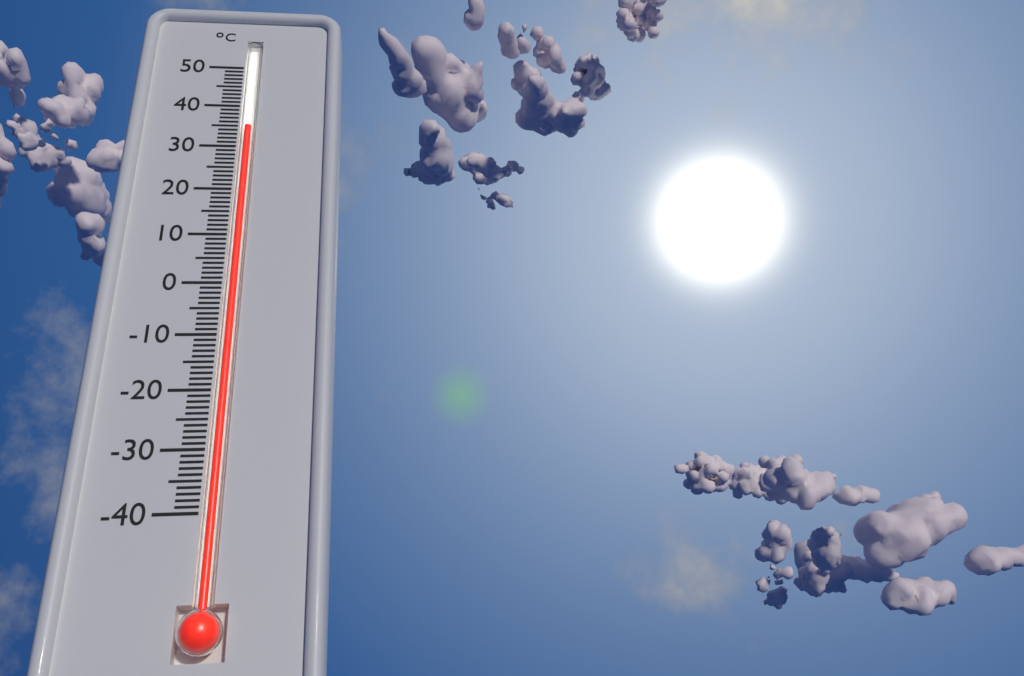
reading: 35 °C
